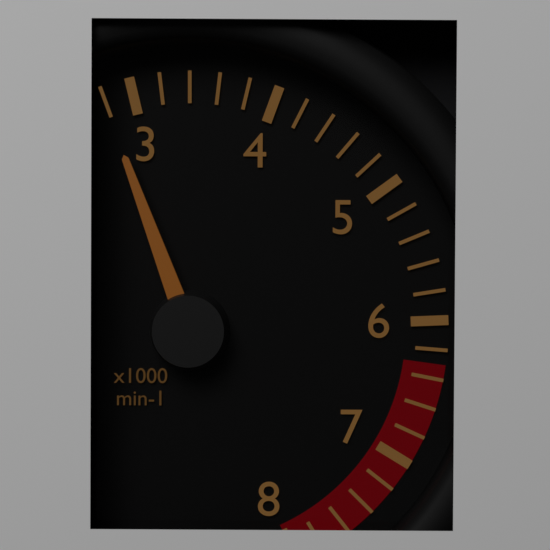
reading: 2800 min-1
